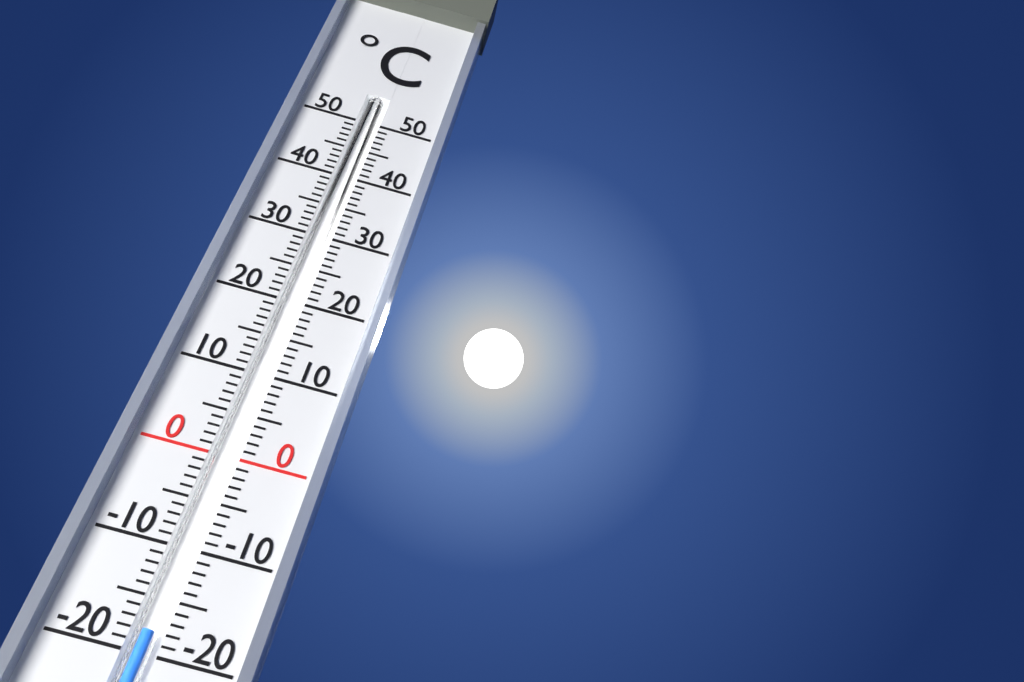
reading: -18 °C
